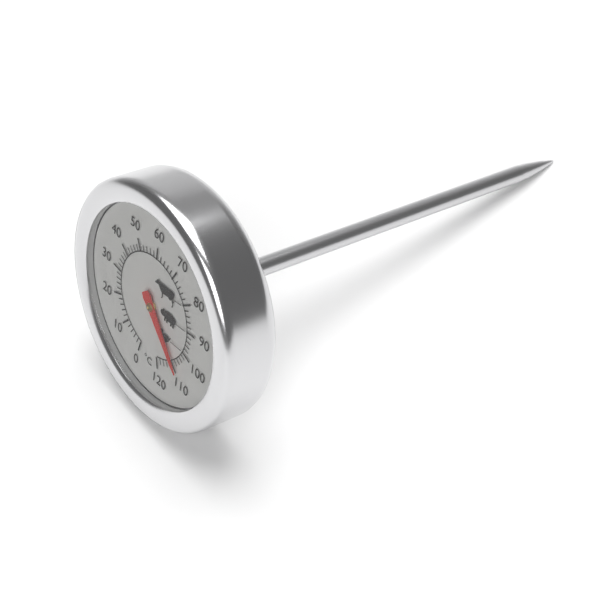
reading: 110 °C
